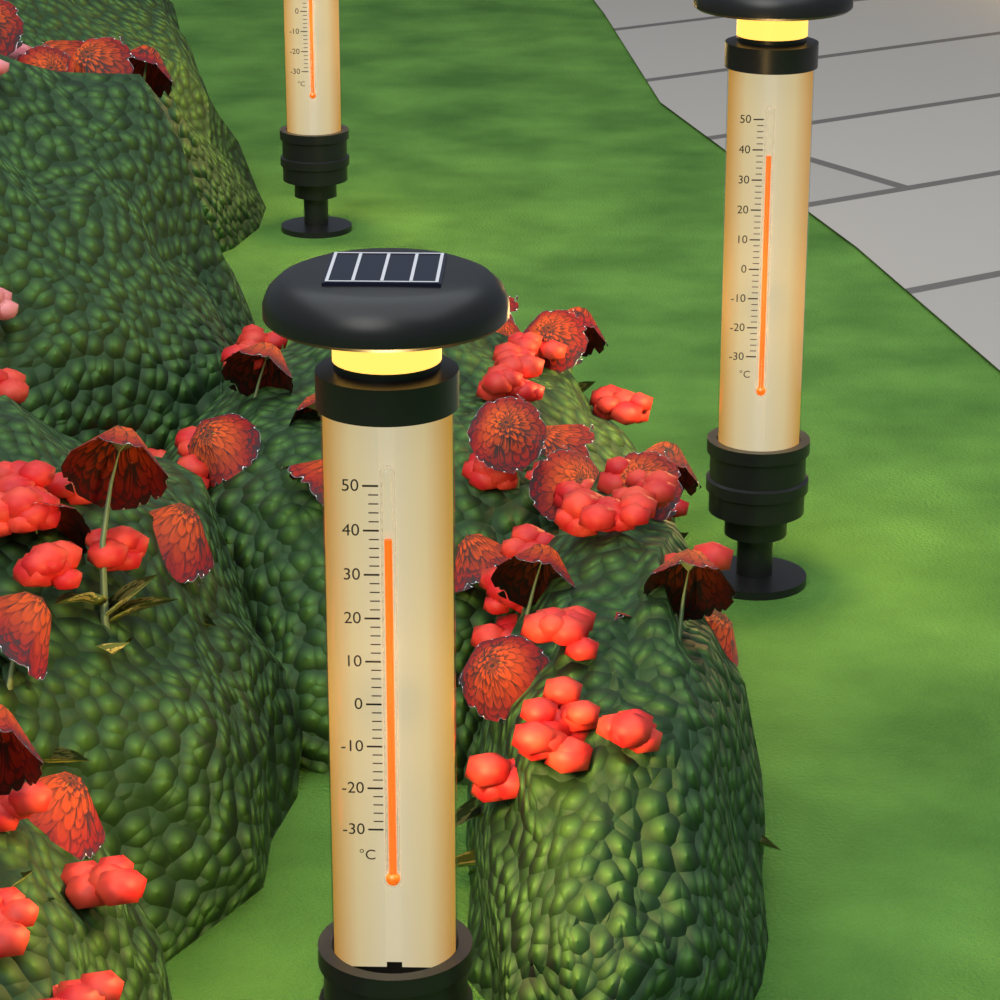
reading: 38 °C
